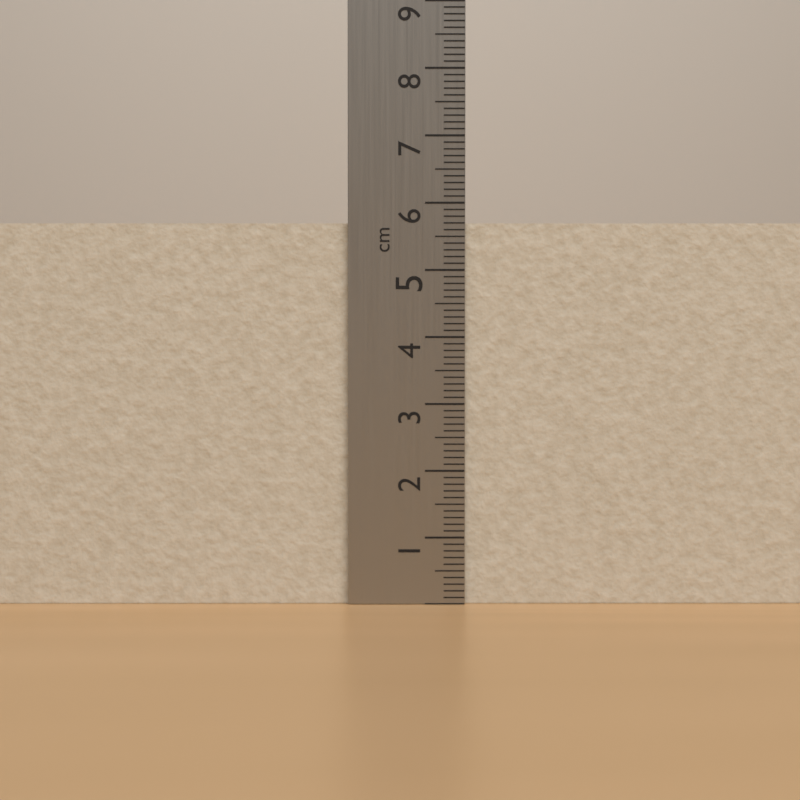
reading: 5.7 cm
